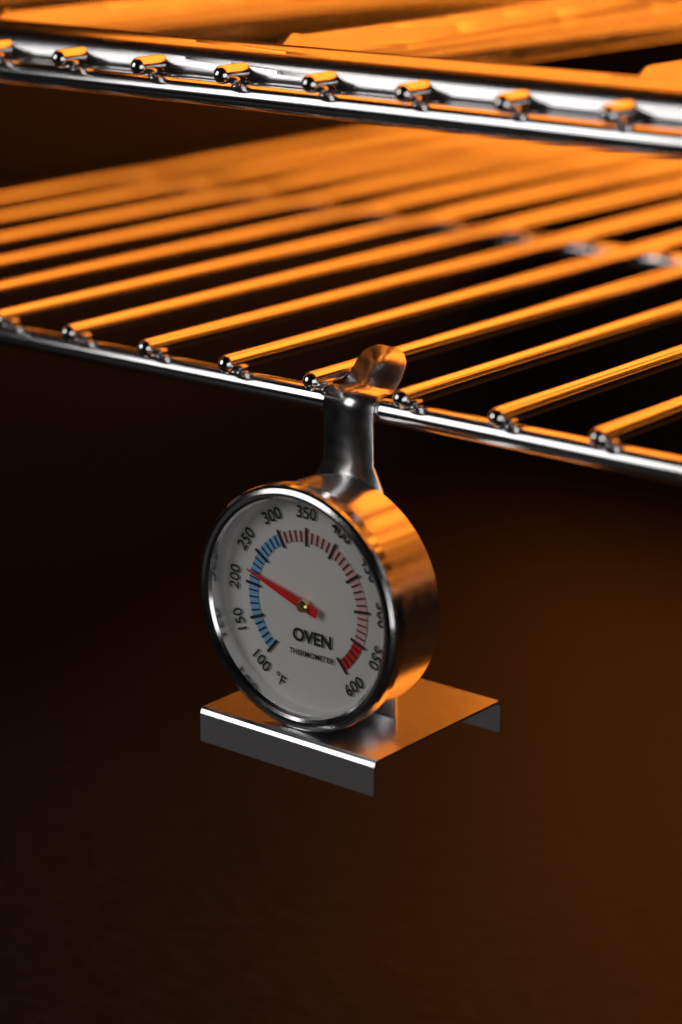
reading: 220 °F
